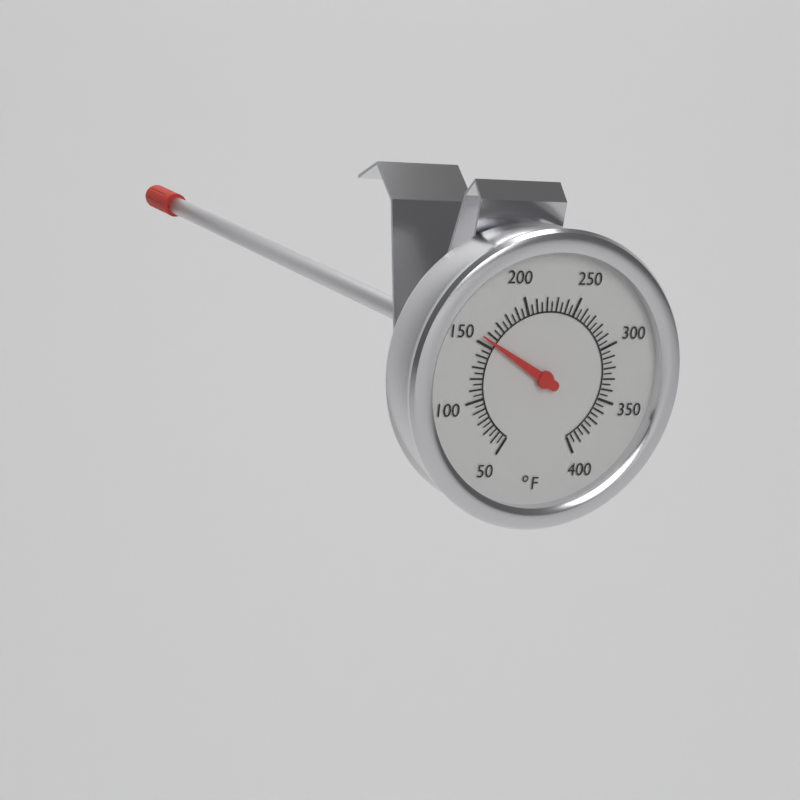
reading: 155 °F
